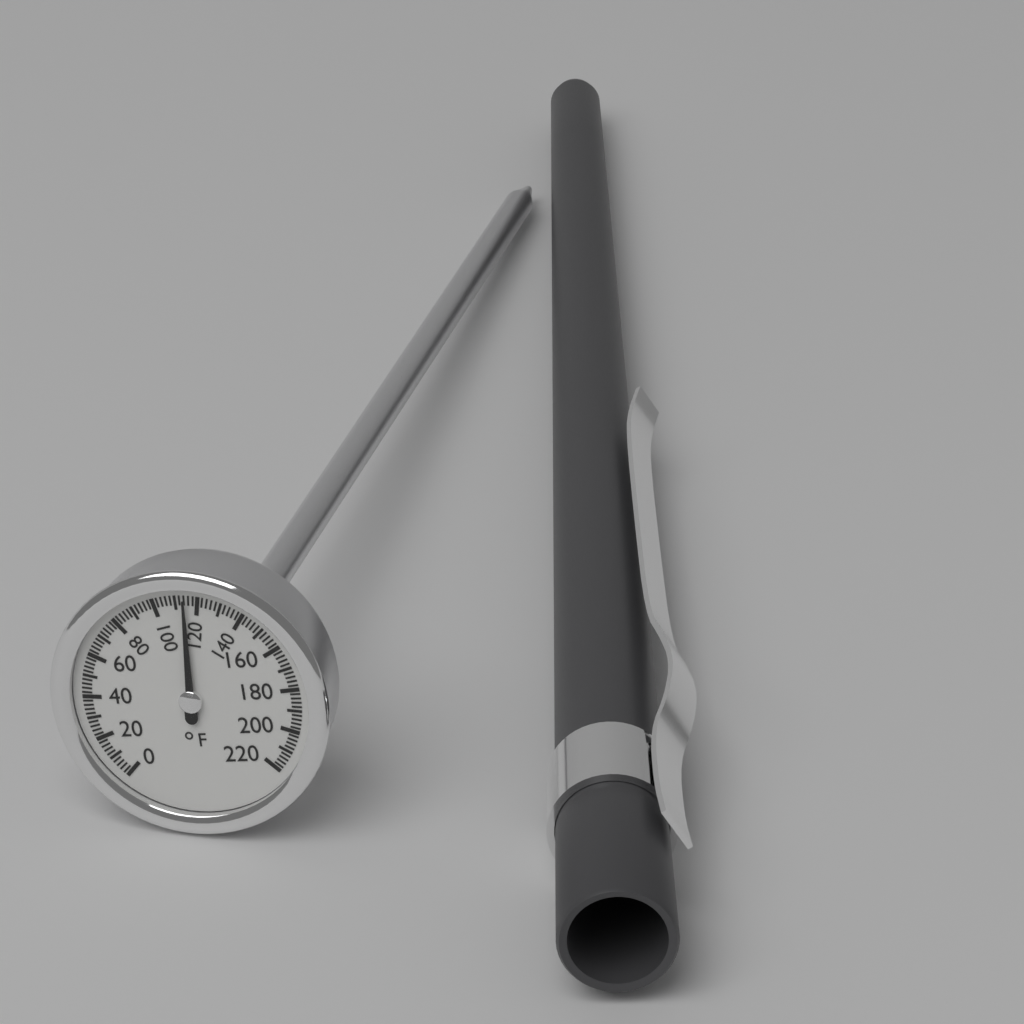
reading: 114 °F
